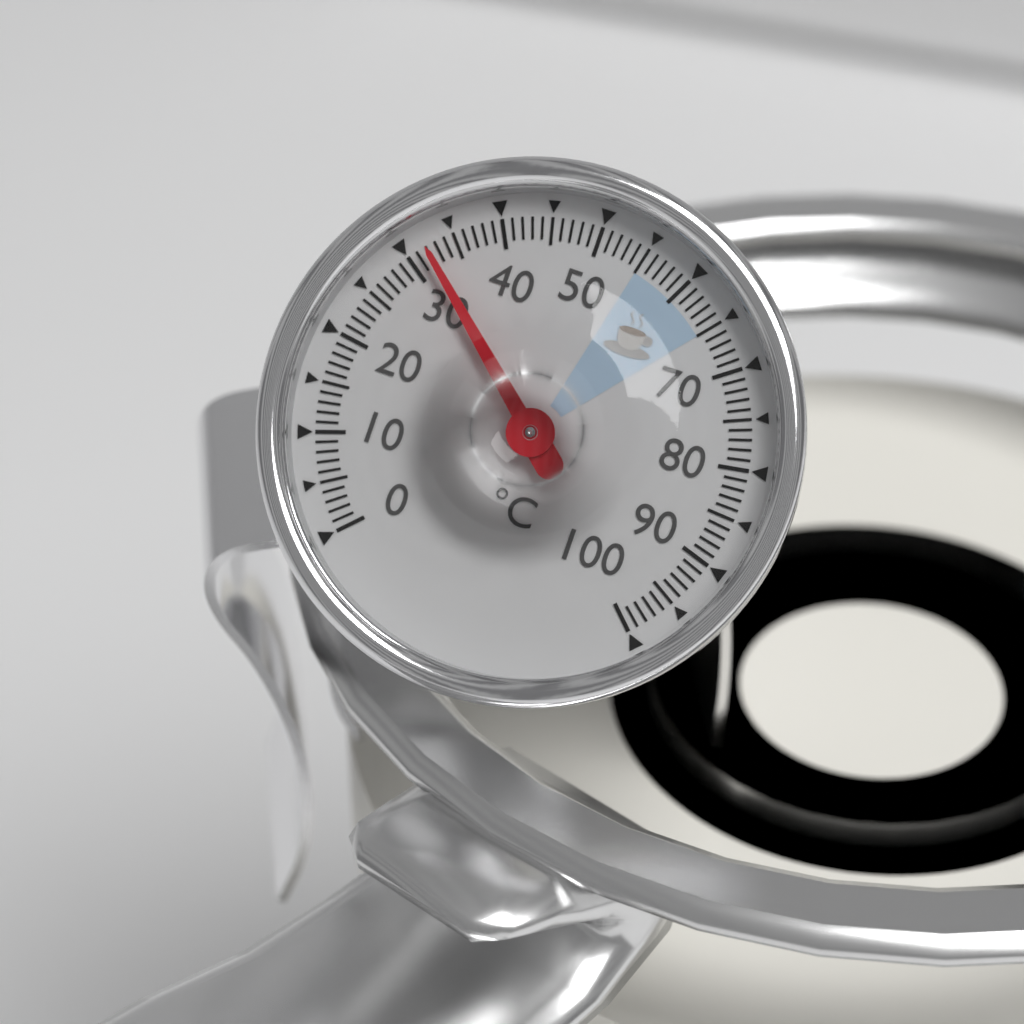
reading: 32 °C
